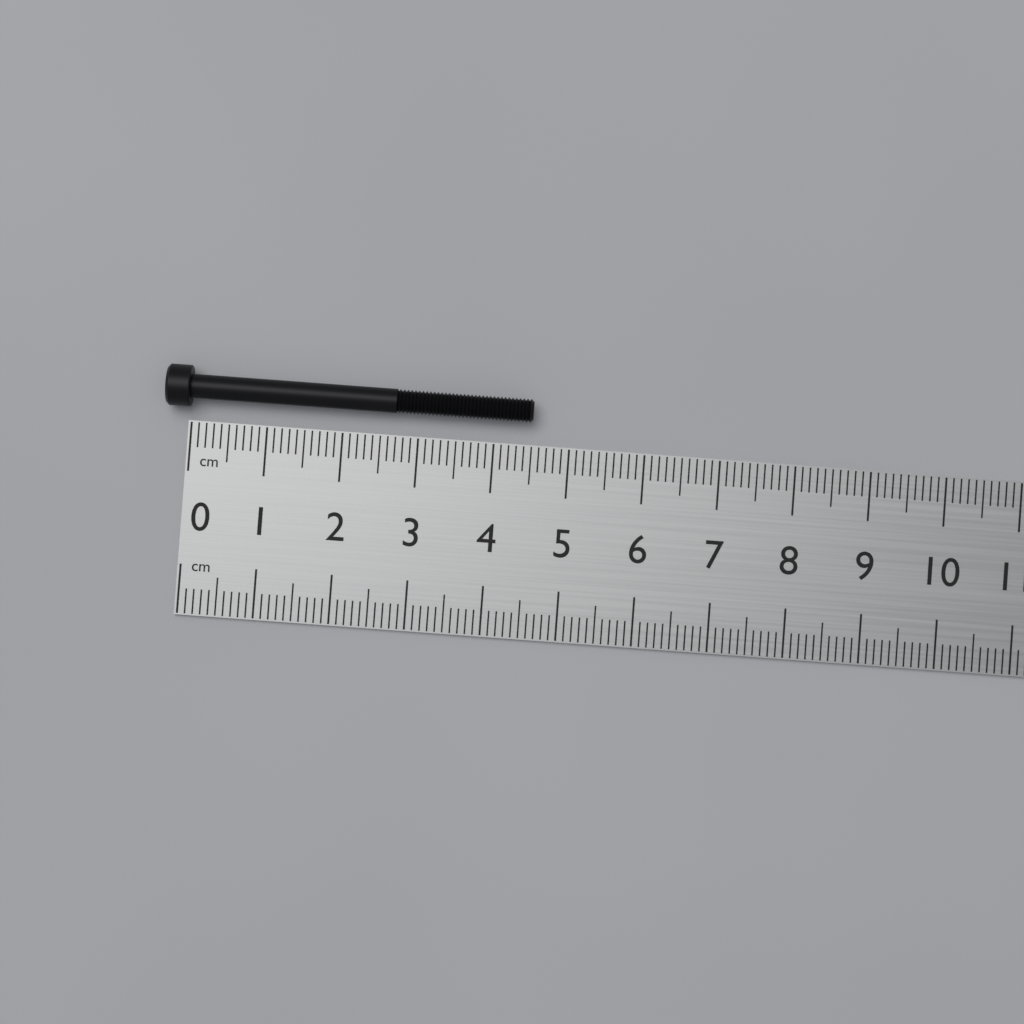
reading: 4.5 cm
